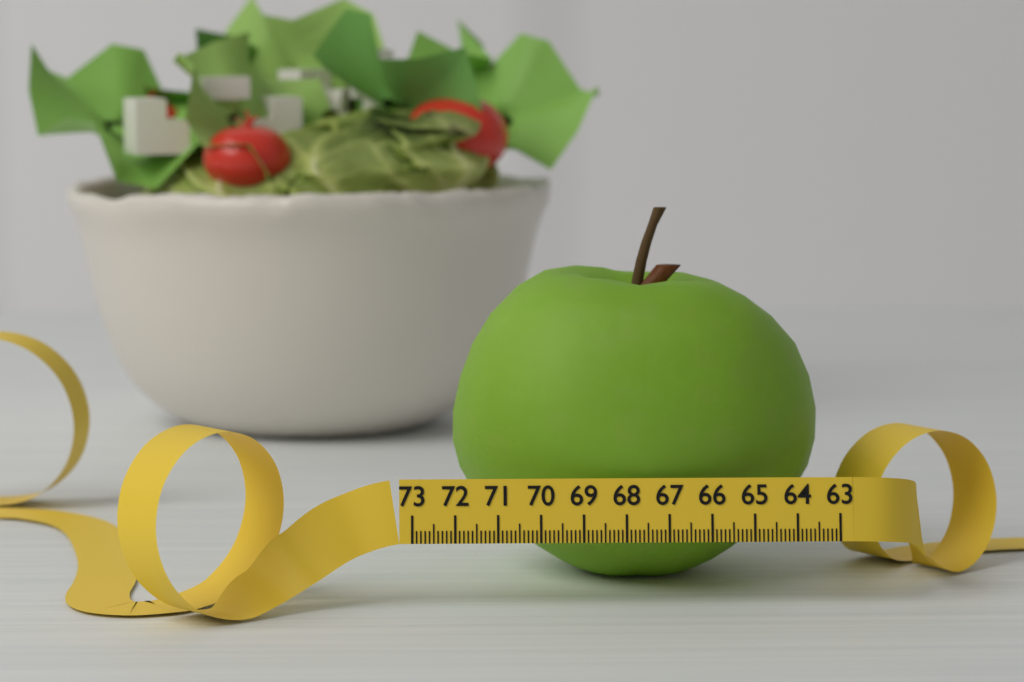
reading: 72.0 (no unit)
